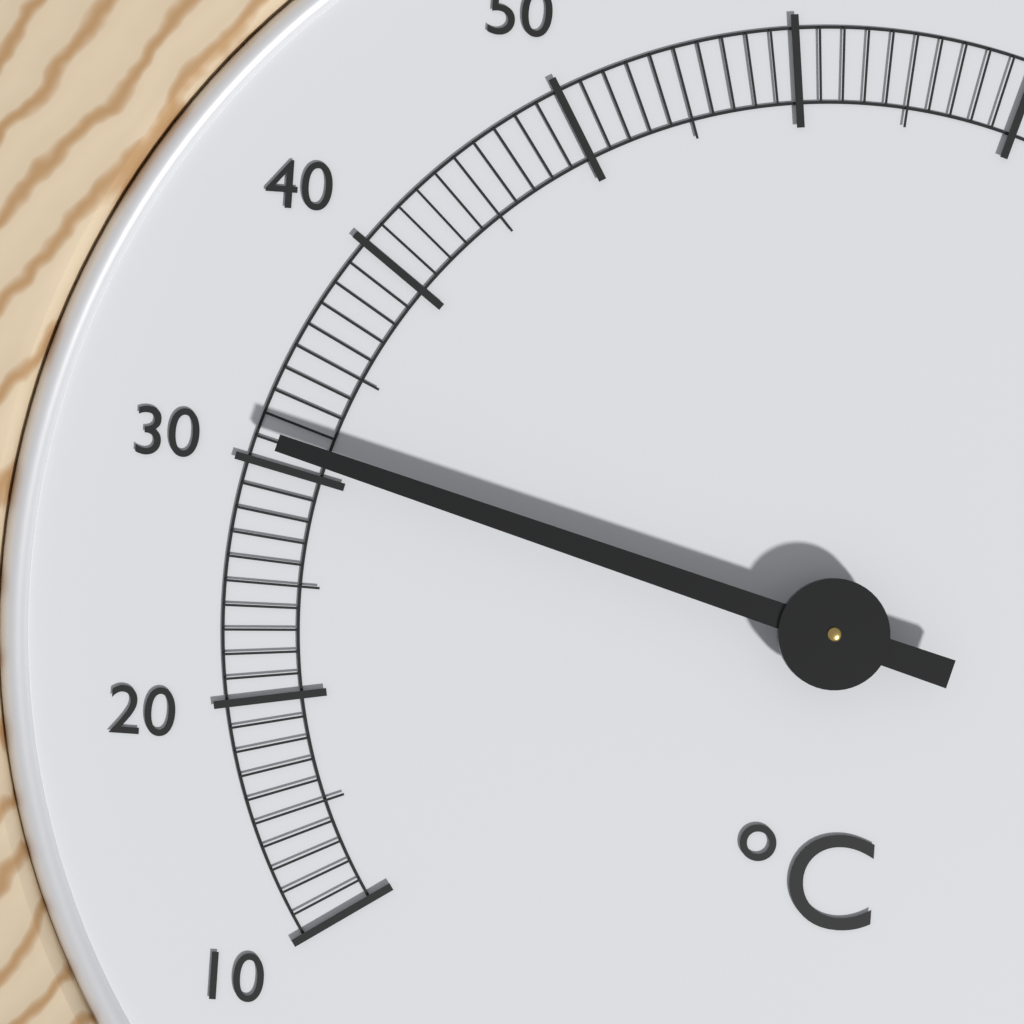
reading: 31 °C
